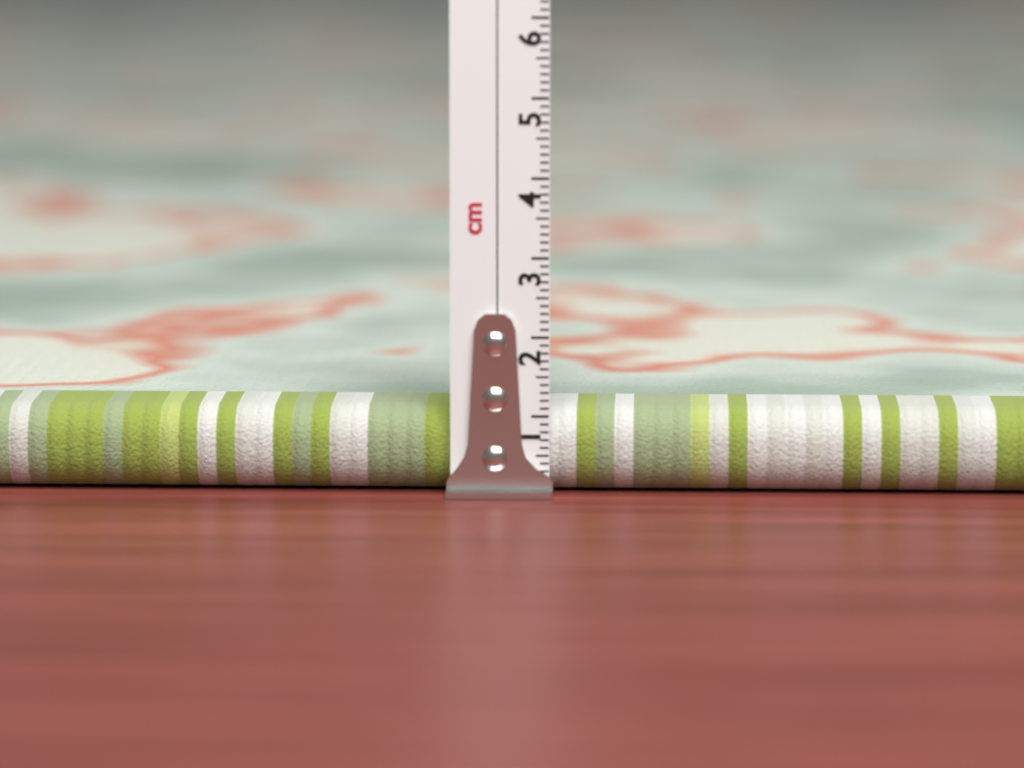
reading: 1.1 cm
